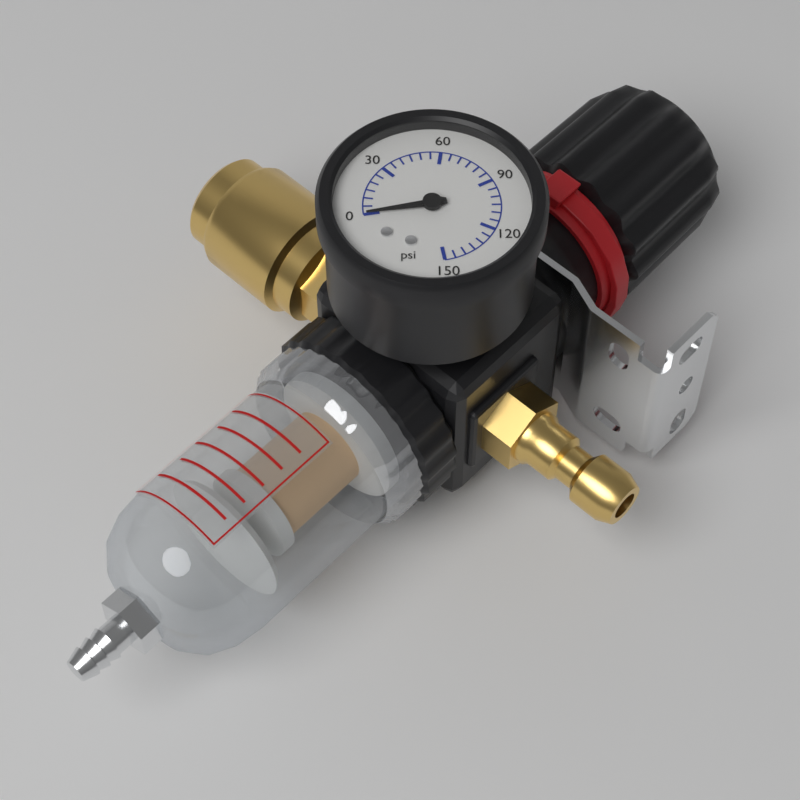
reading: 0 psi
